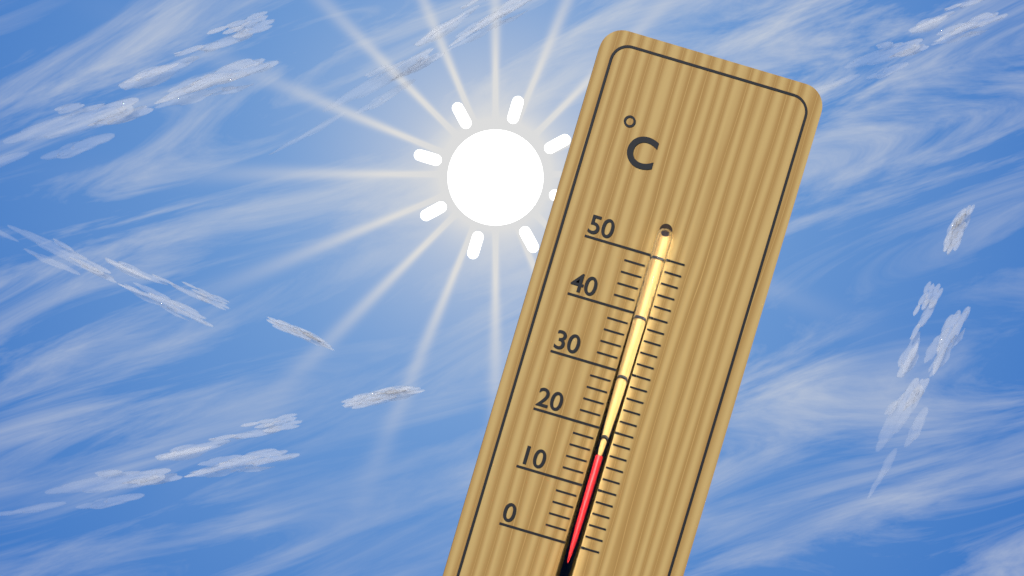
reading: 16 °C
